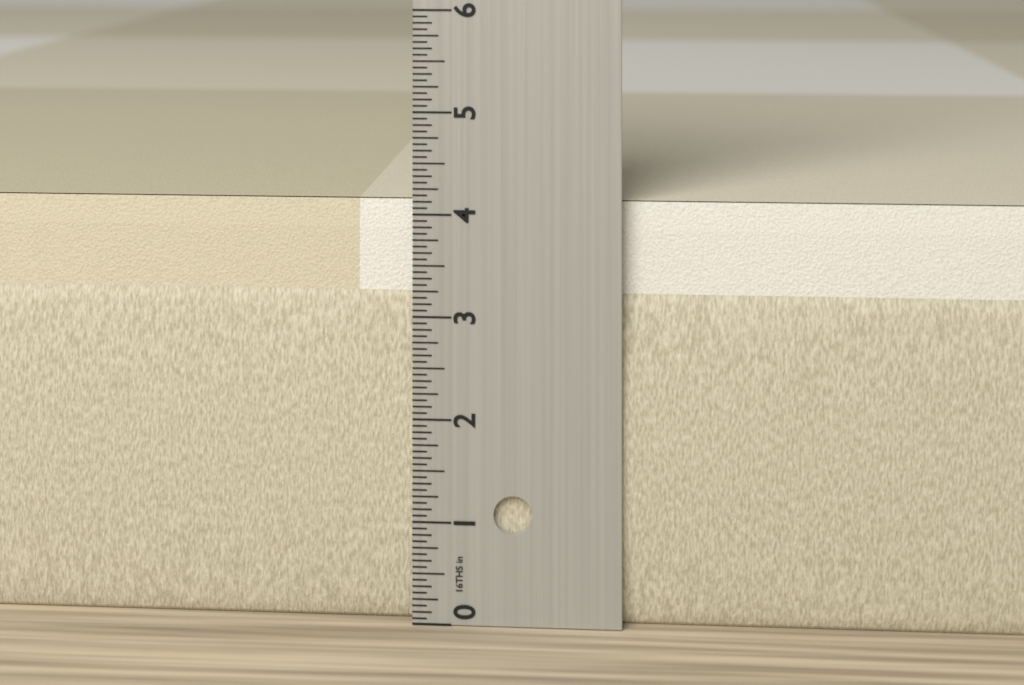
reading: 4.1250 in
